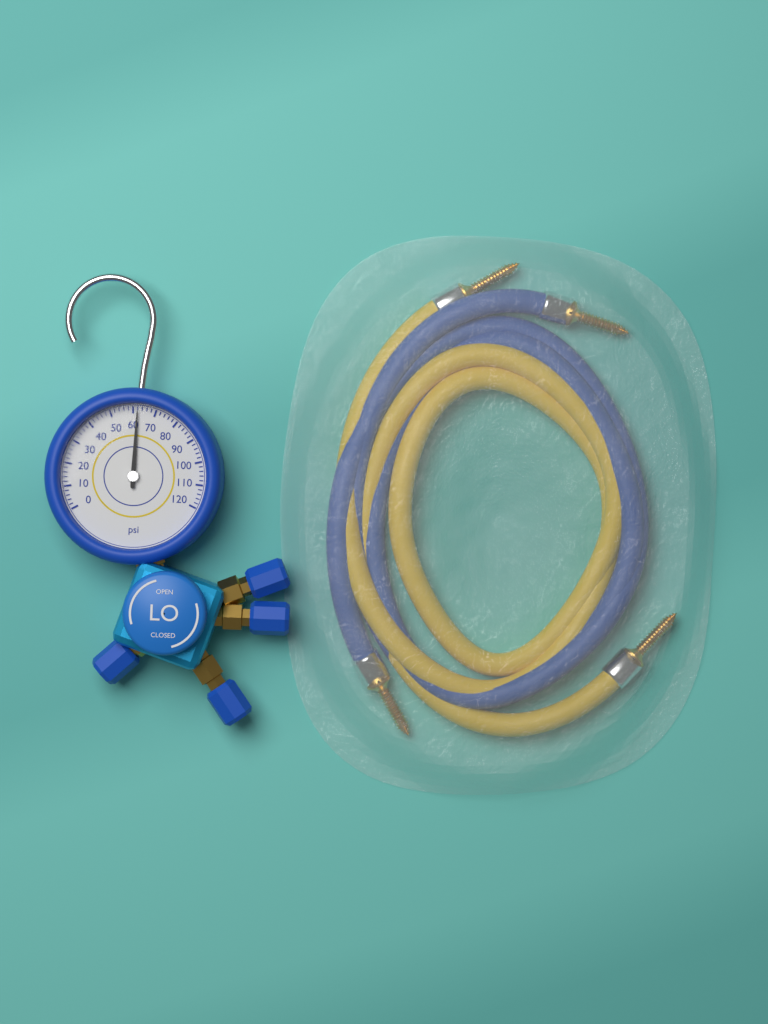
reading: 62 psi
